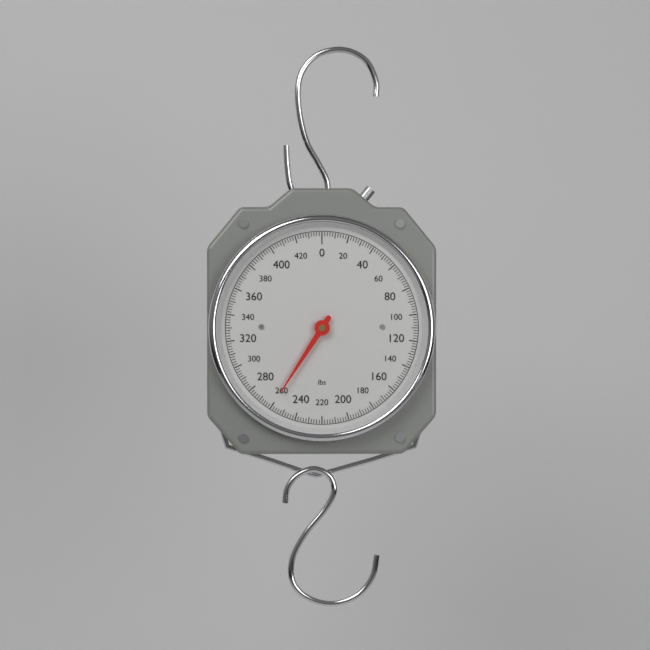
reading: 260 lbs
